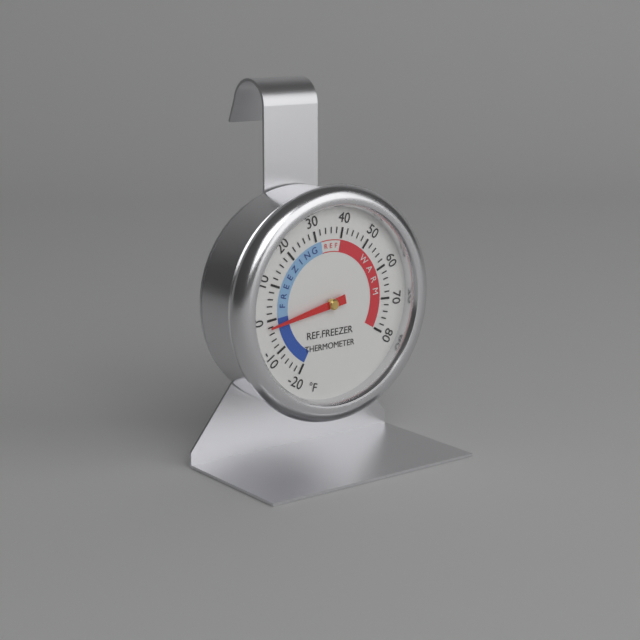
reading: -2 °F
